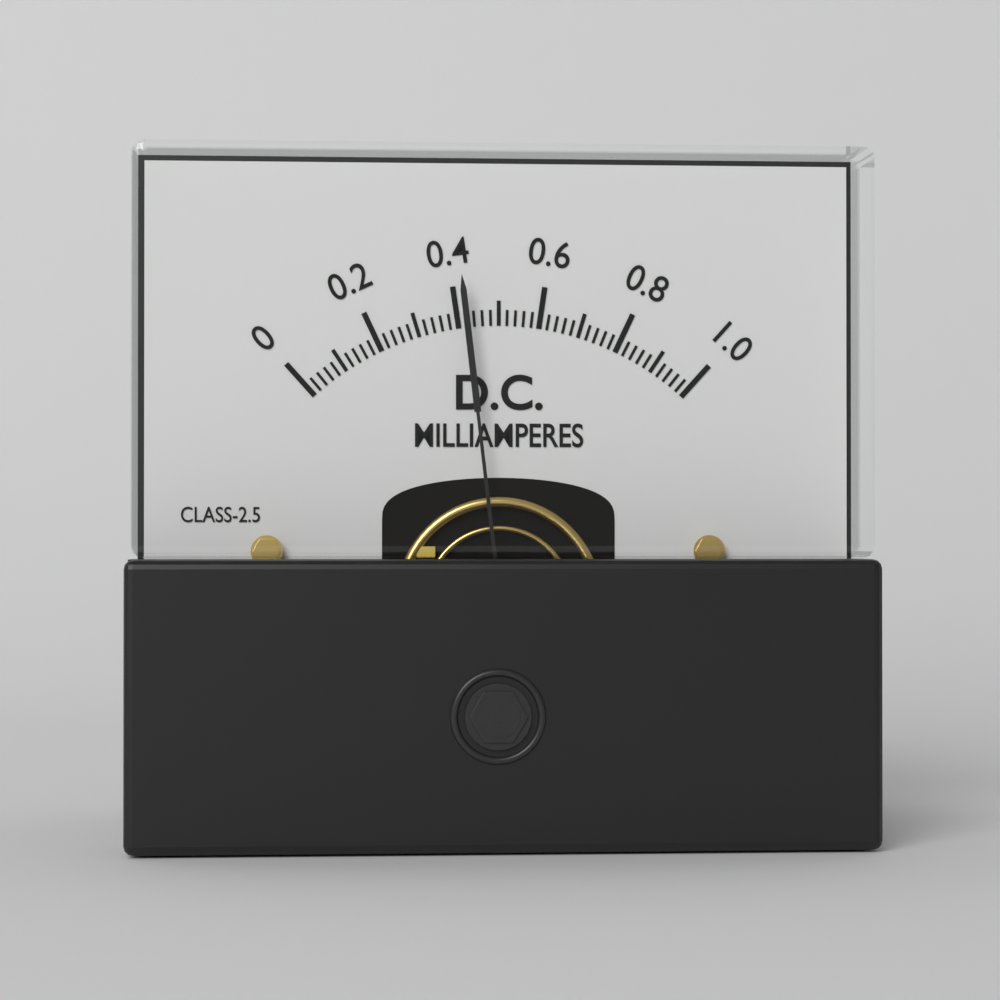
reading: 0.42 mA
